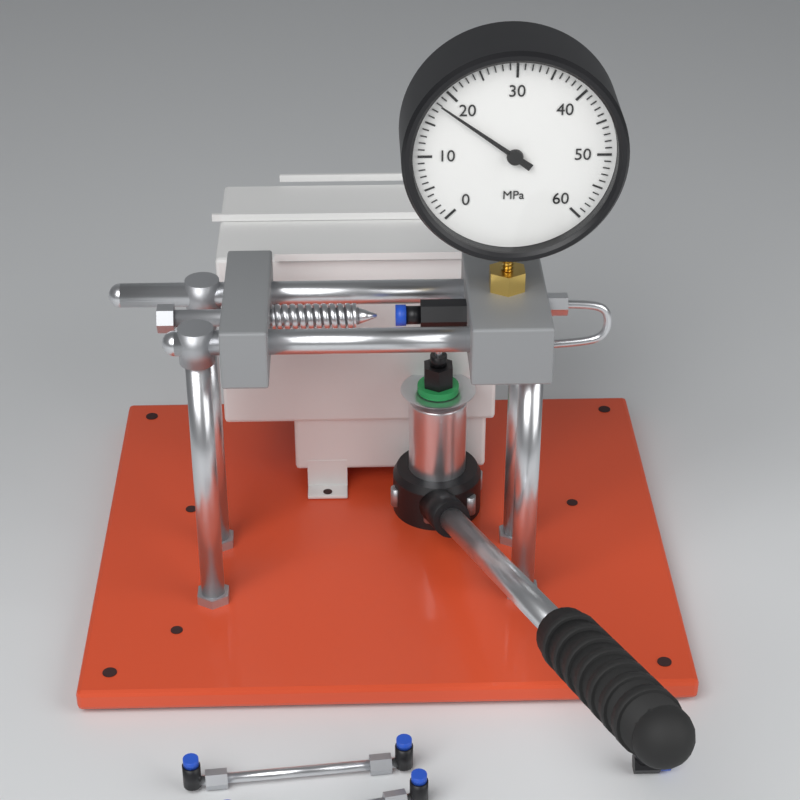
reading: 18 MPa
